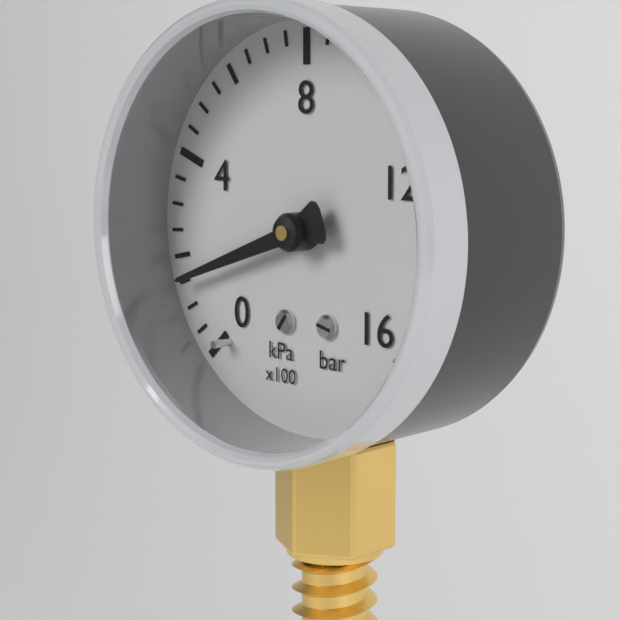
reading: 150 kPa
